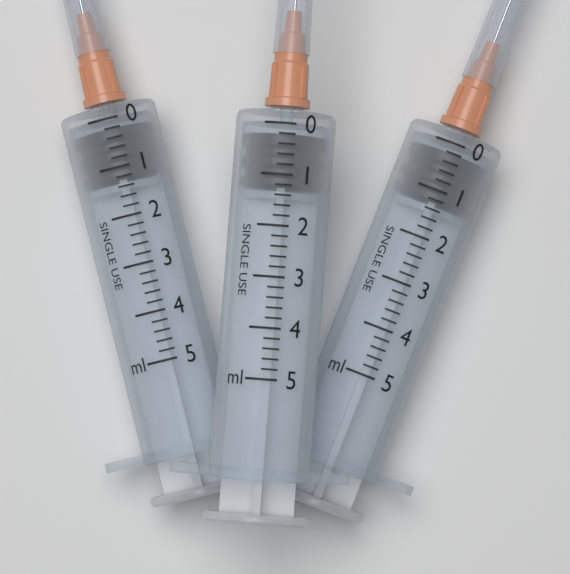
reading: 0.2 ml
